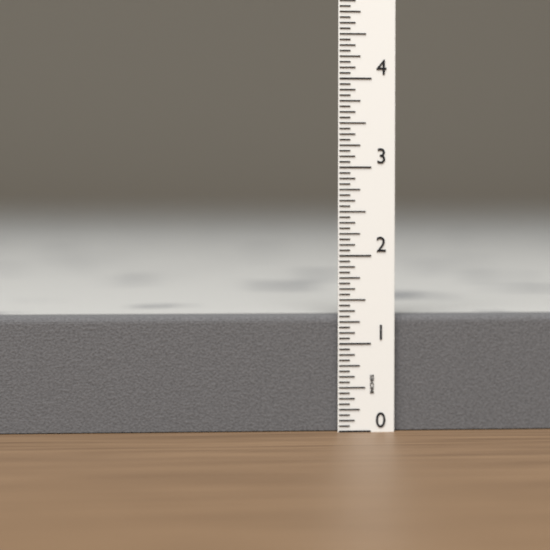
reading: 1.3125 in
